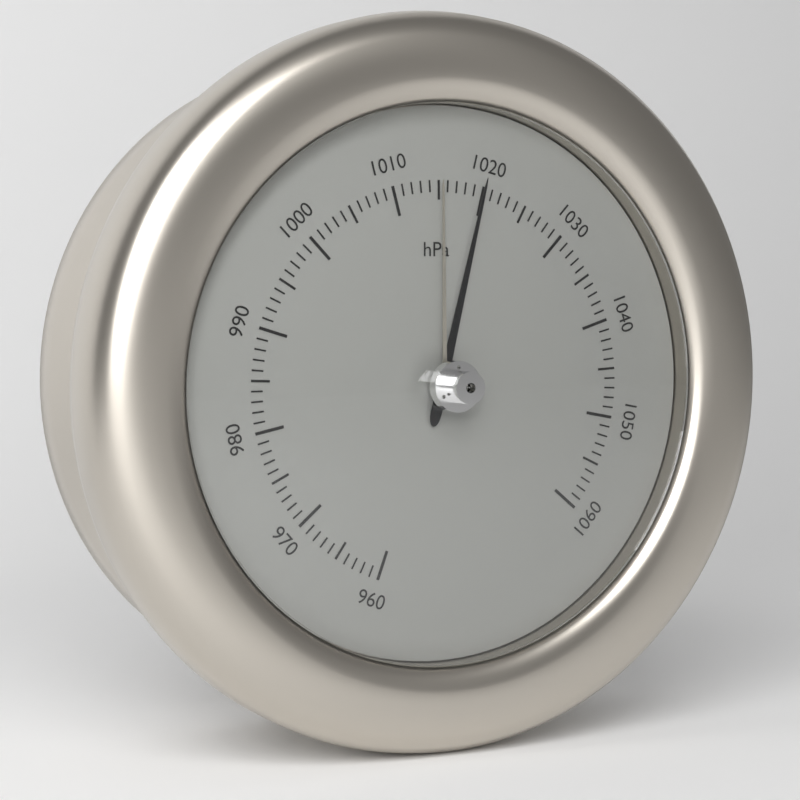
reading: 1020 hPa
